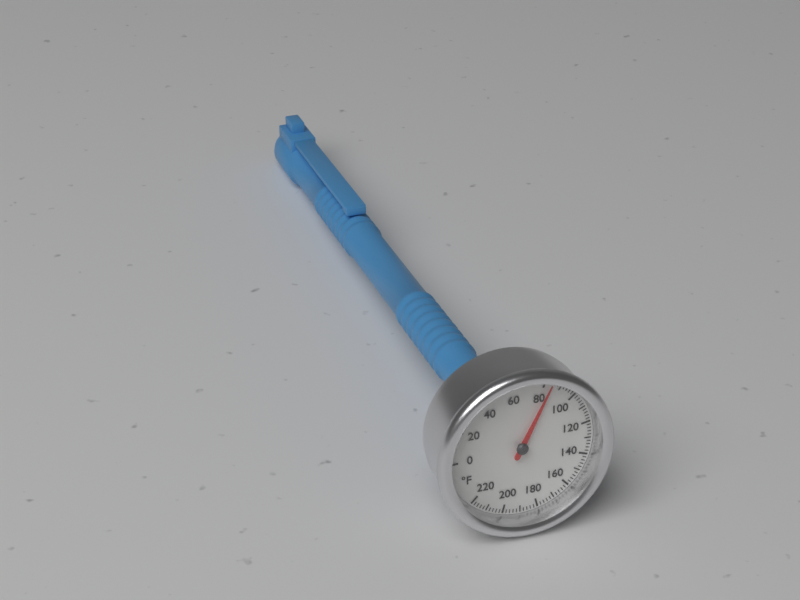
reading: 84 °F
